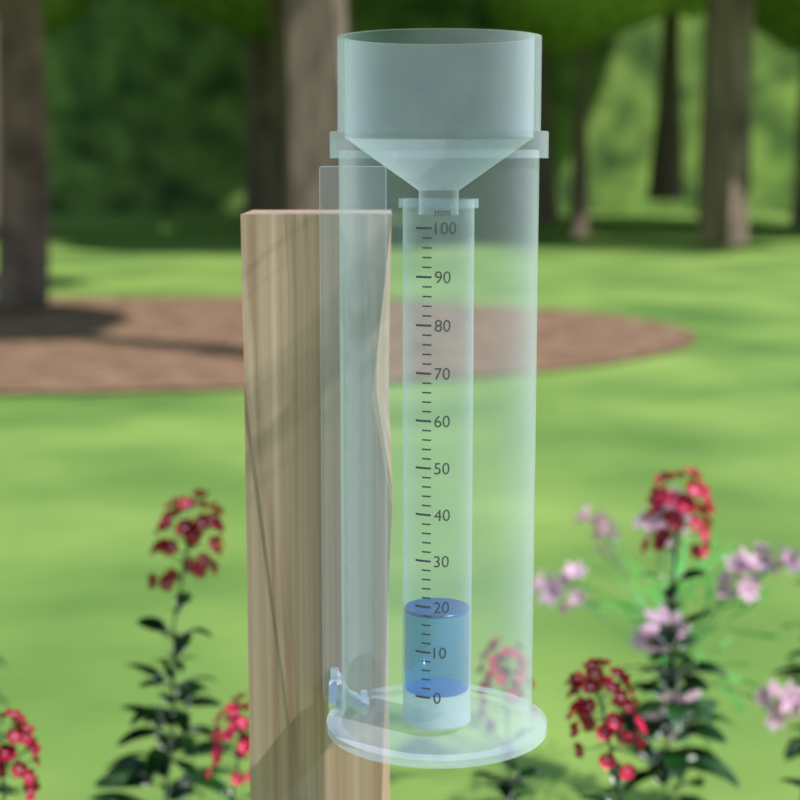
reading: 18 mm
